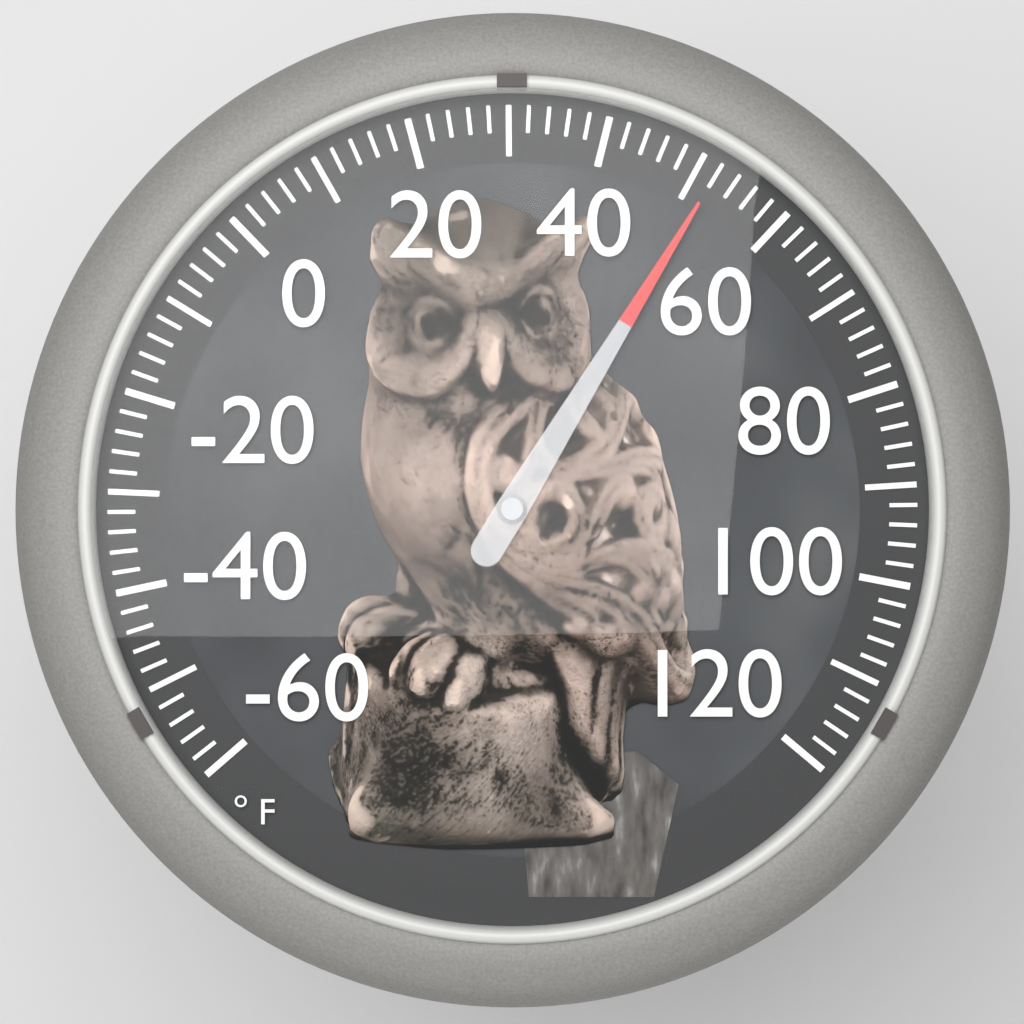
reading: 52 °F
